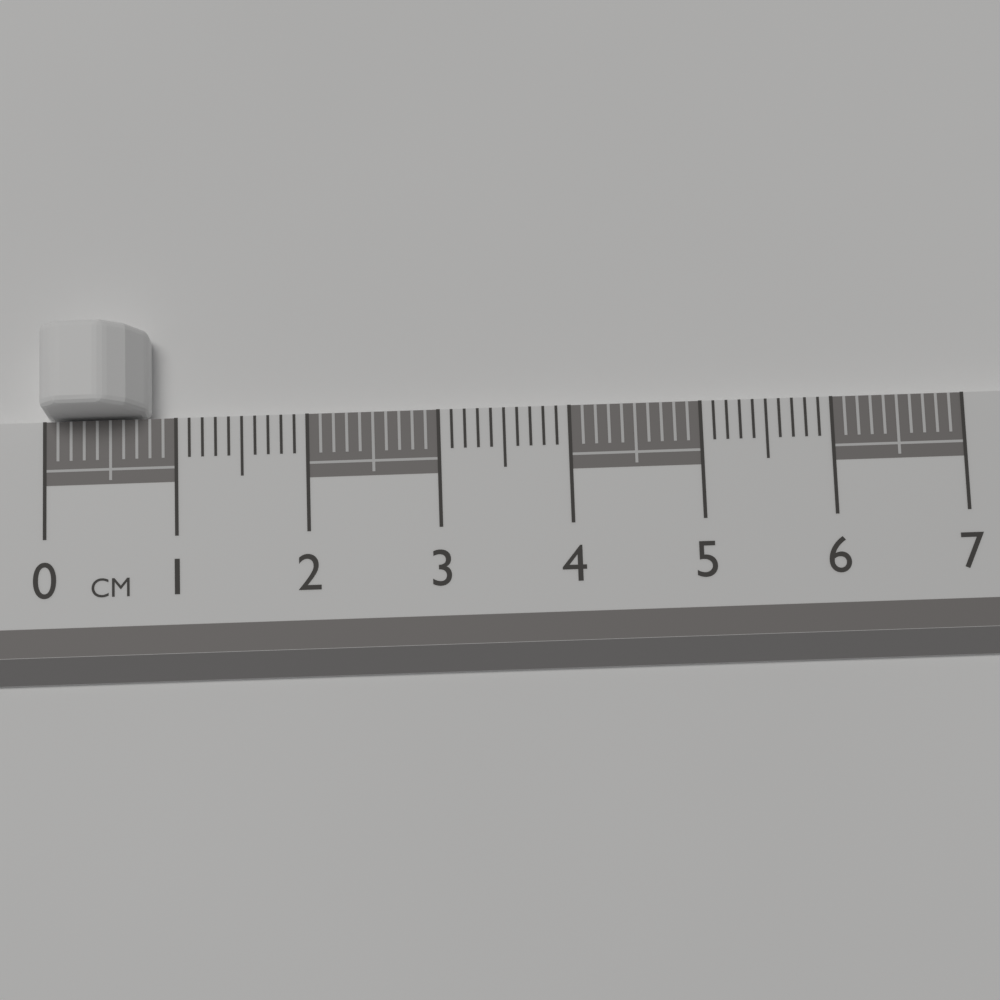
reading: 0.8 cm
